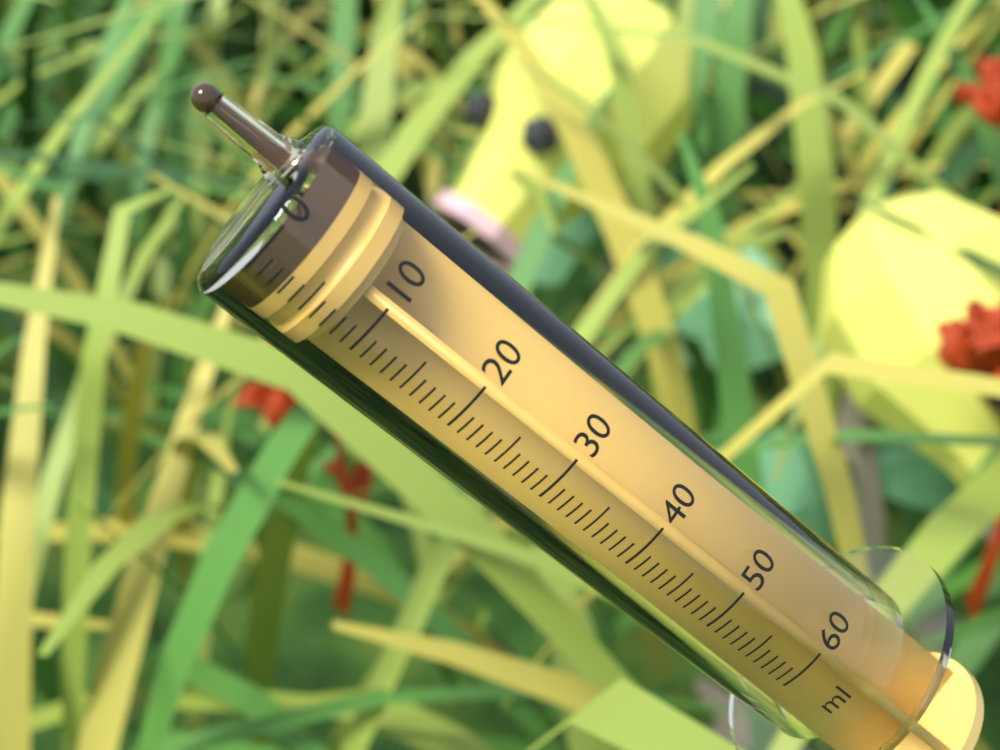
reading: 3 ml
